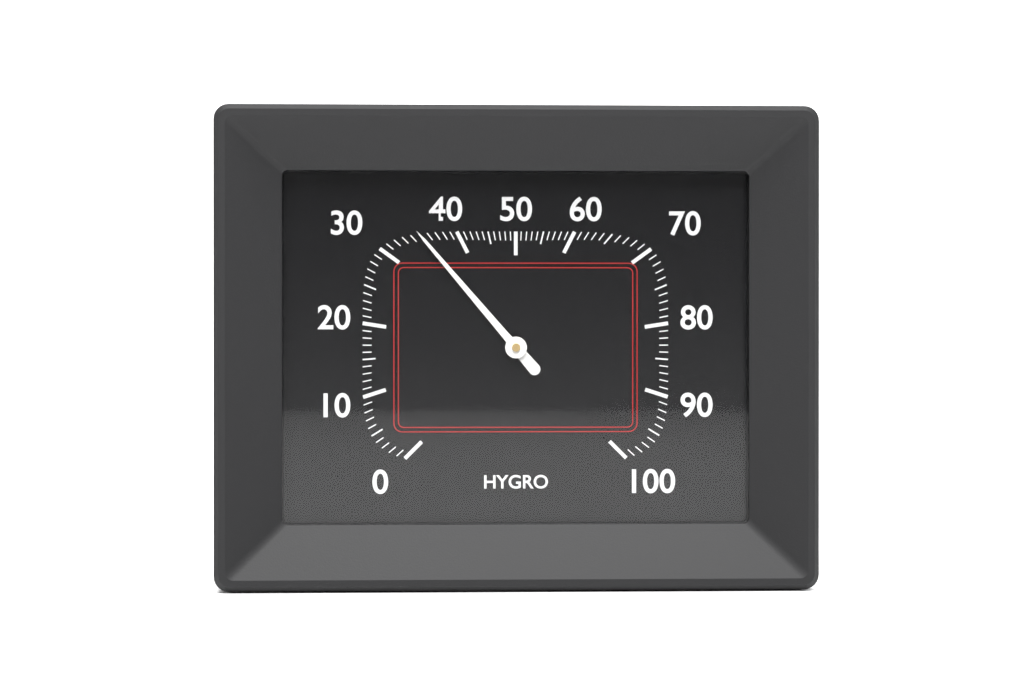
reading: 35 %
